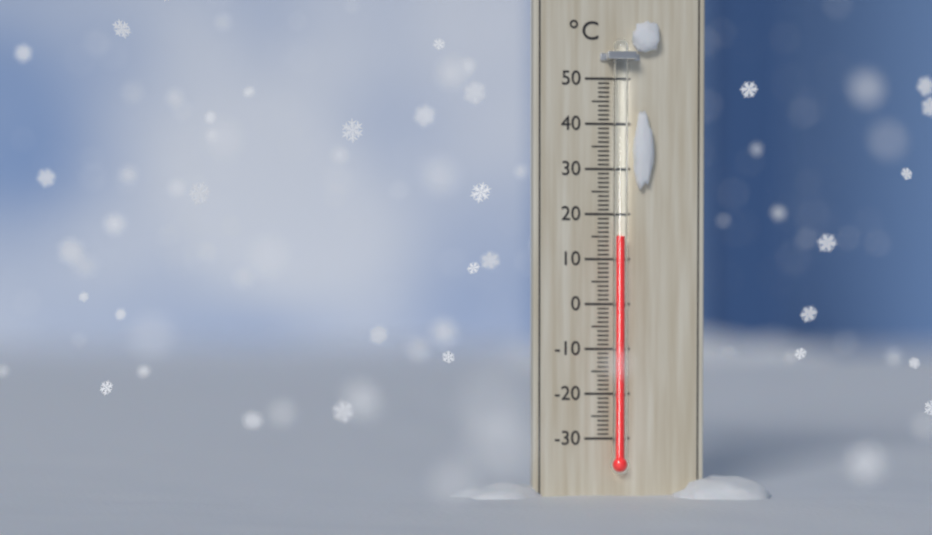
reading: 15 °C
